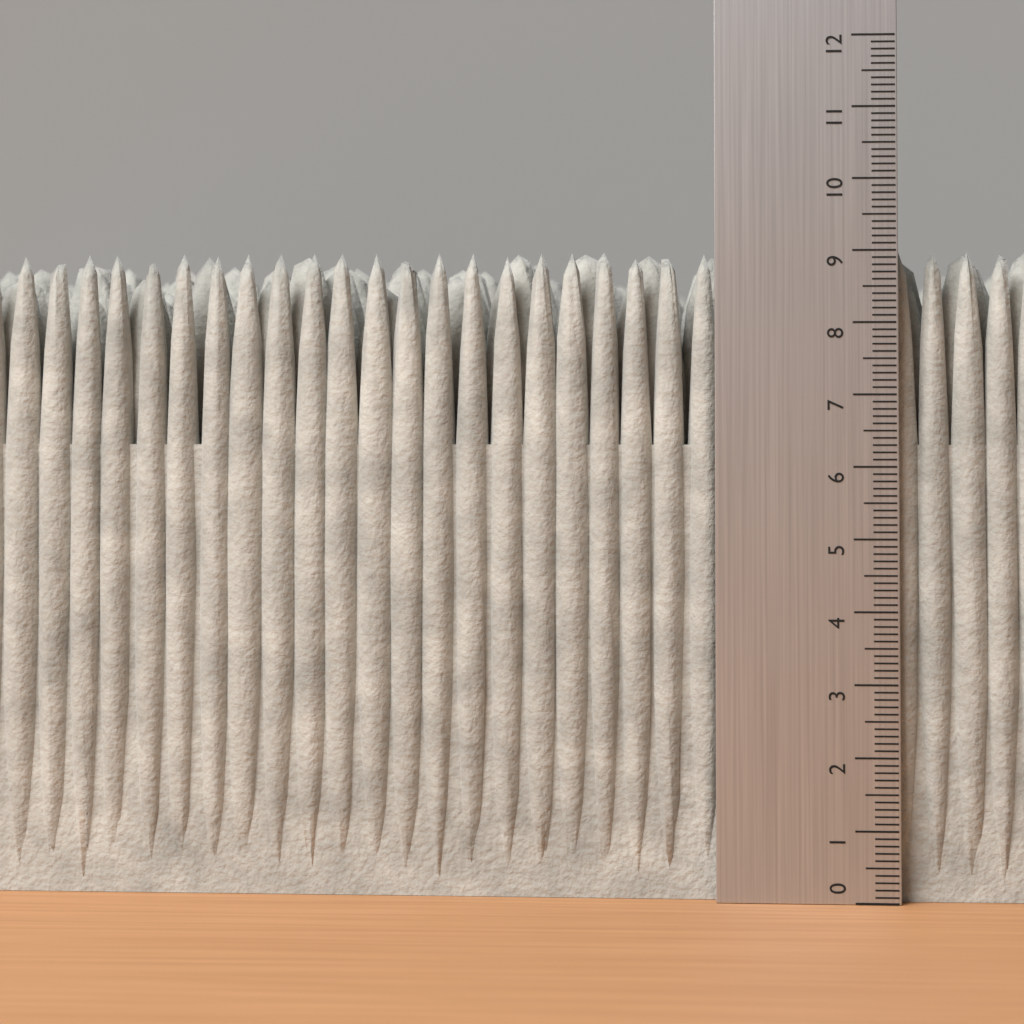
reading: 9.0 (no unit)
